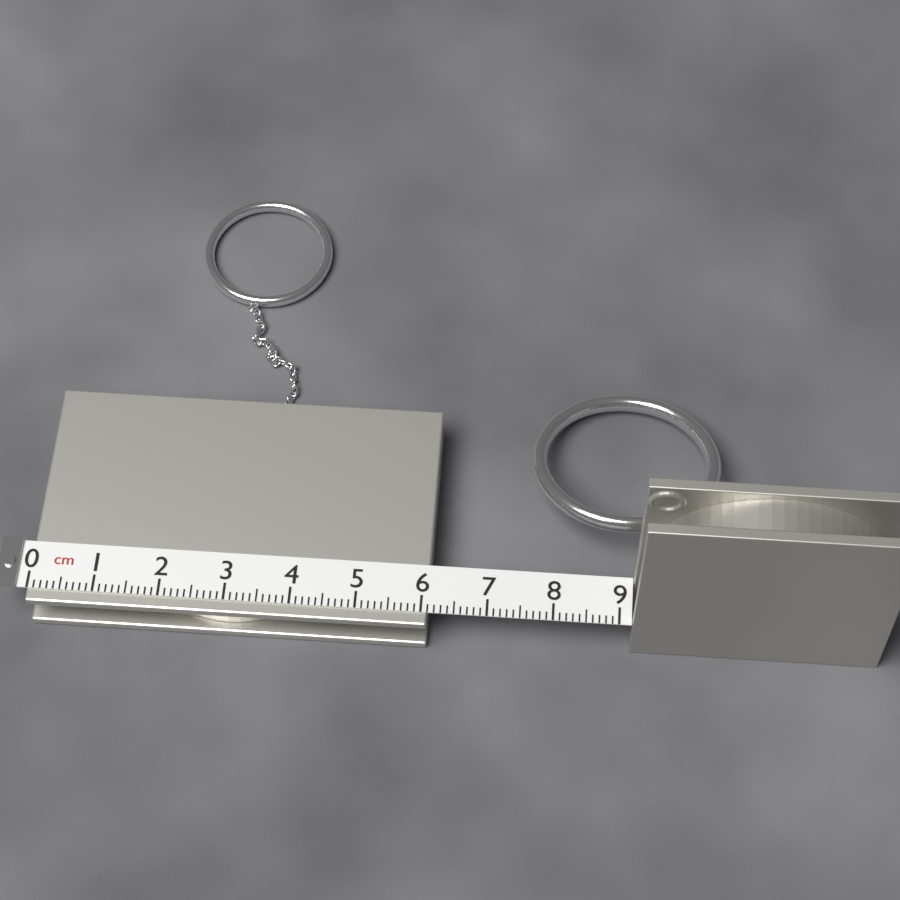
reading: 6.1 cm
